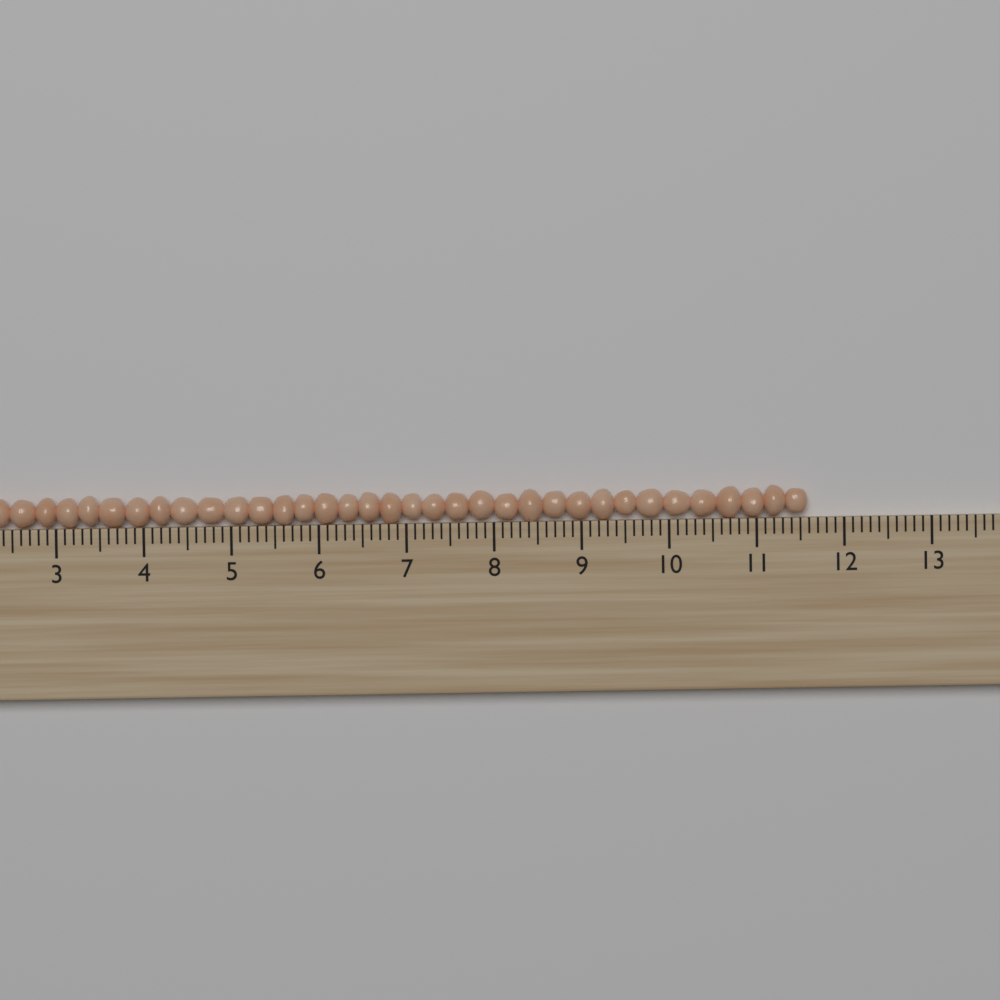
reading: 11.6 (no unit)
